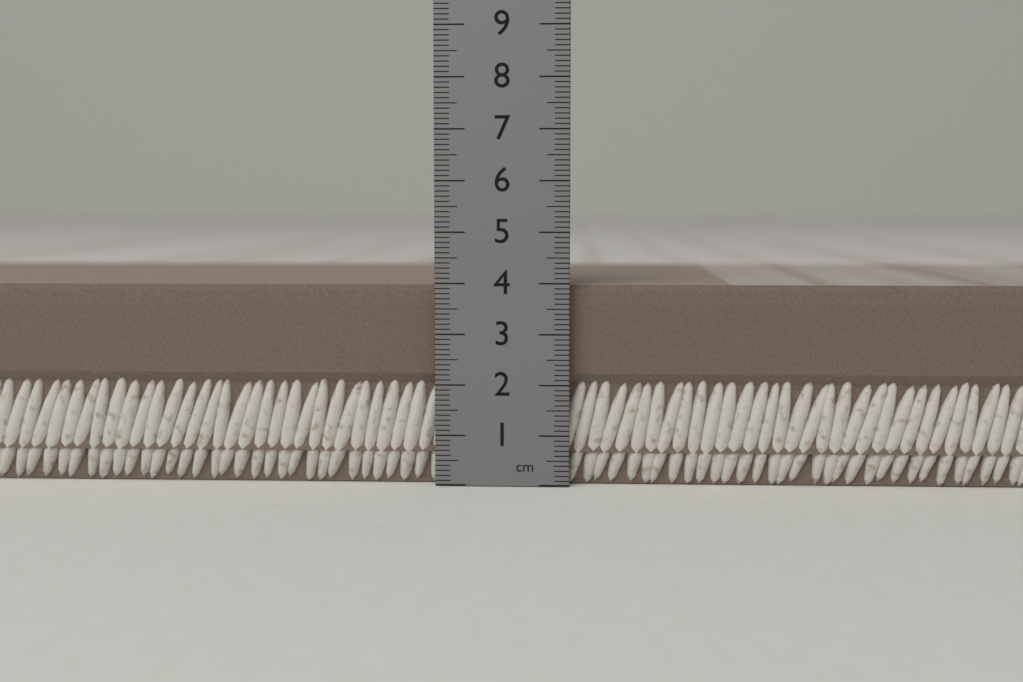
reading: 4.0 cm
